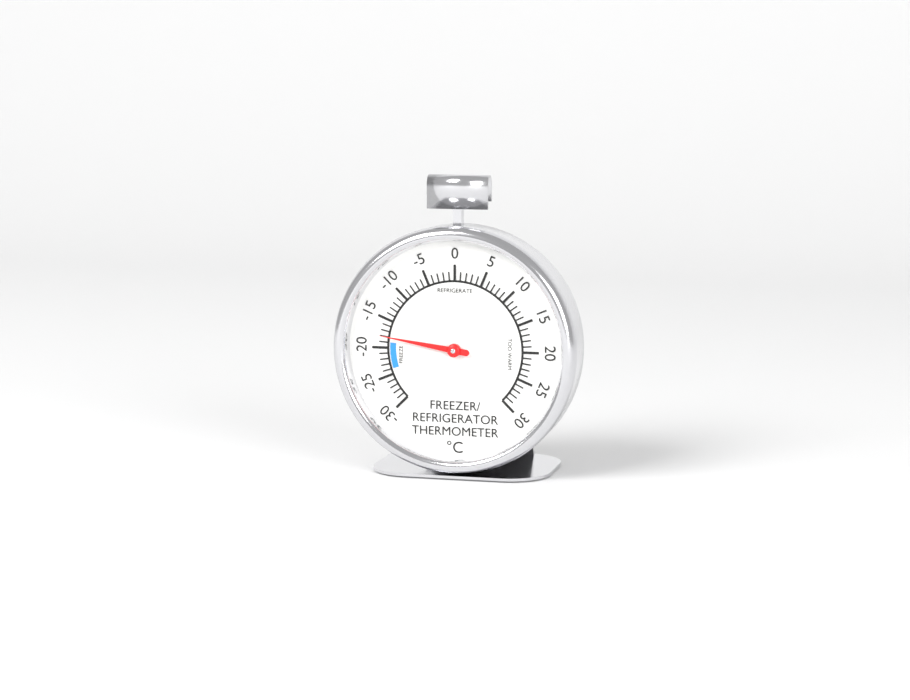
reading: -18 °C
